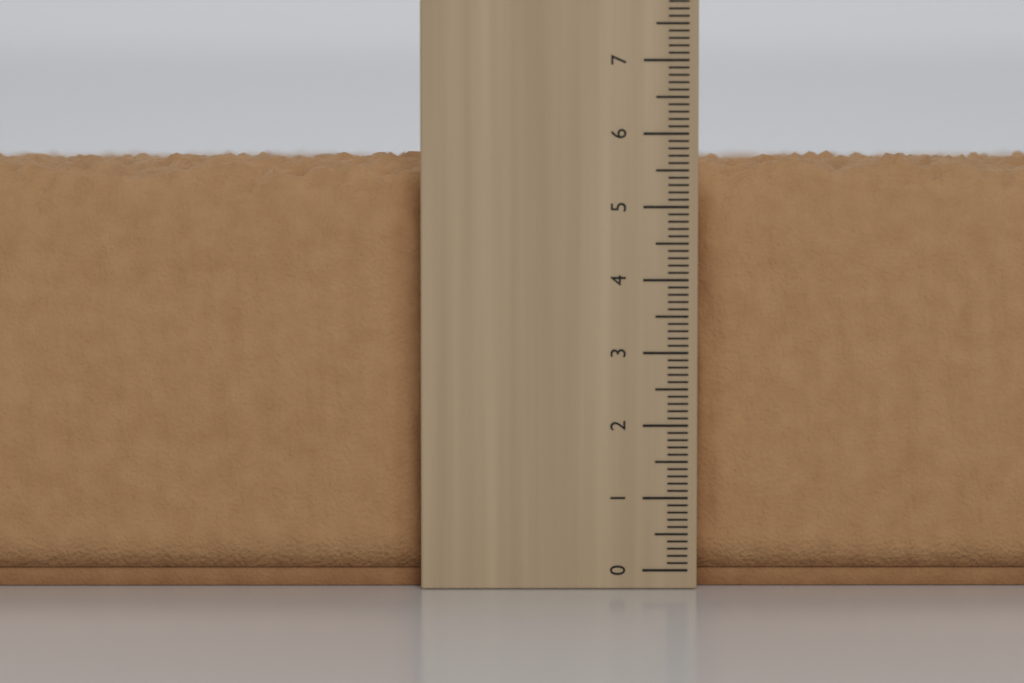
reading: 5.8 cm
